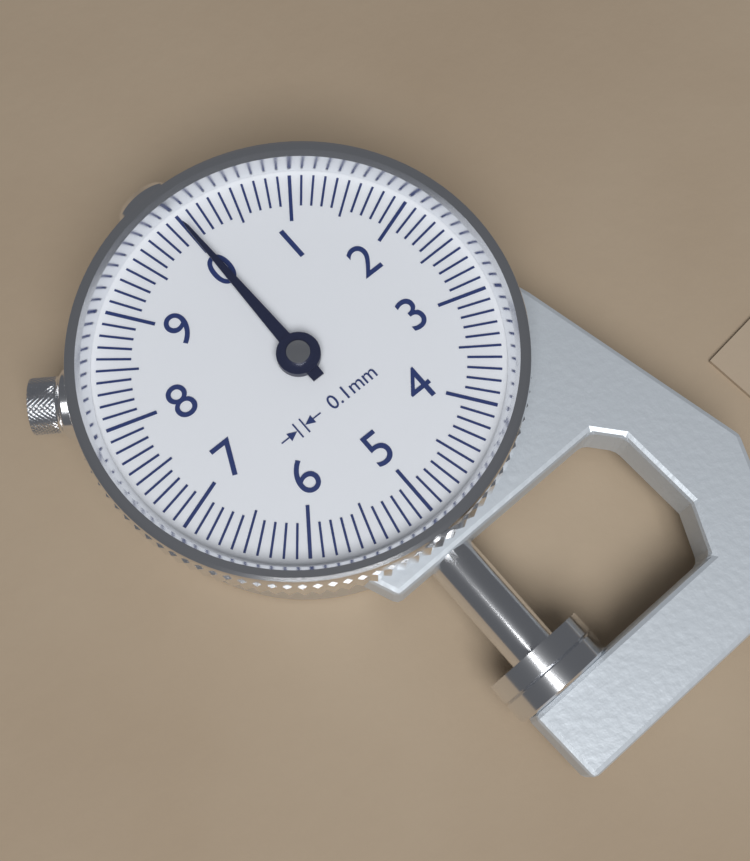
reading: 0.0 mm
